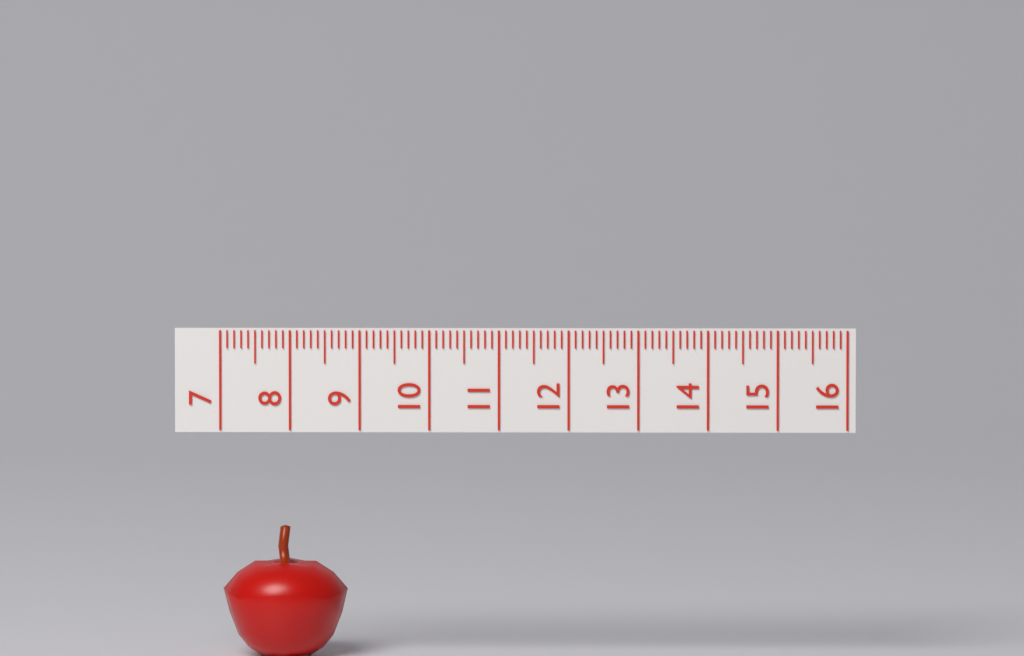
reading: 8.8 (no unit)
